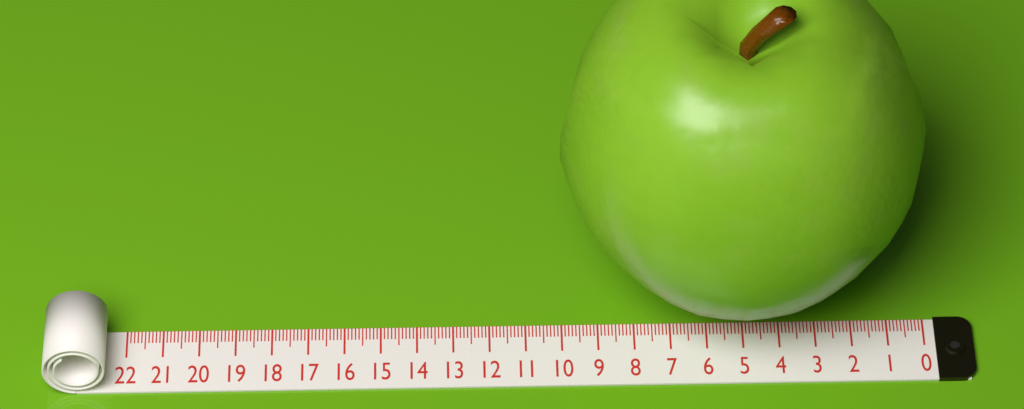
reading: 10.0 (no unit)
